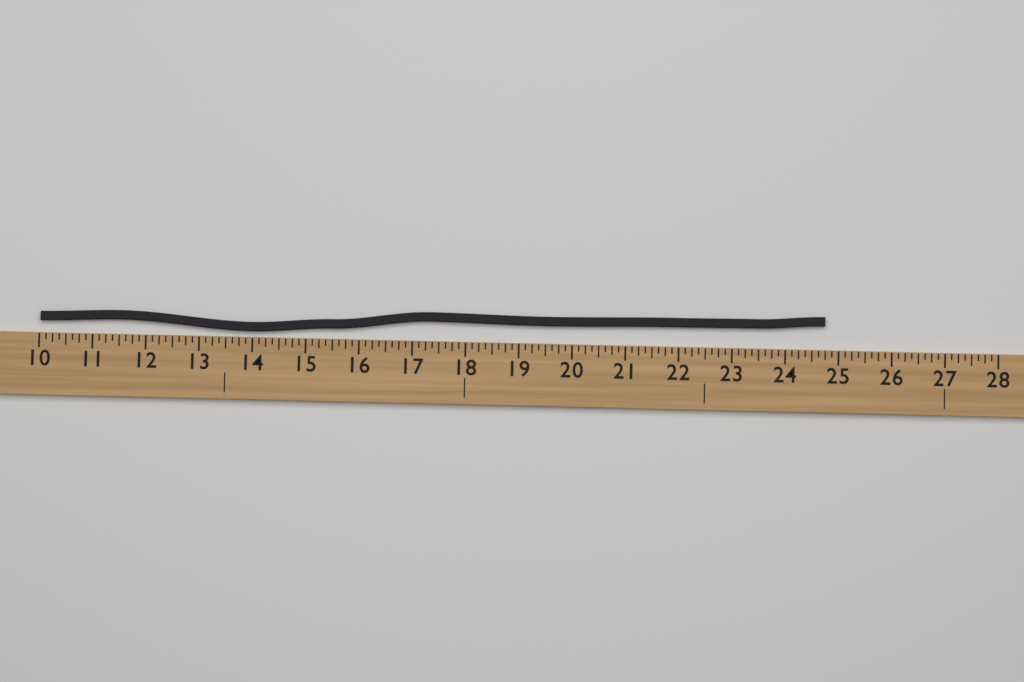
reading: 24.750 (no unit)
